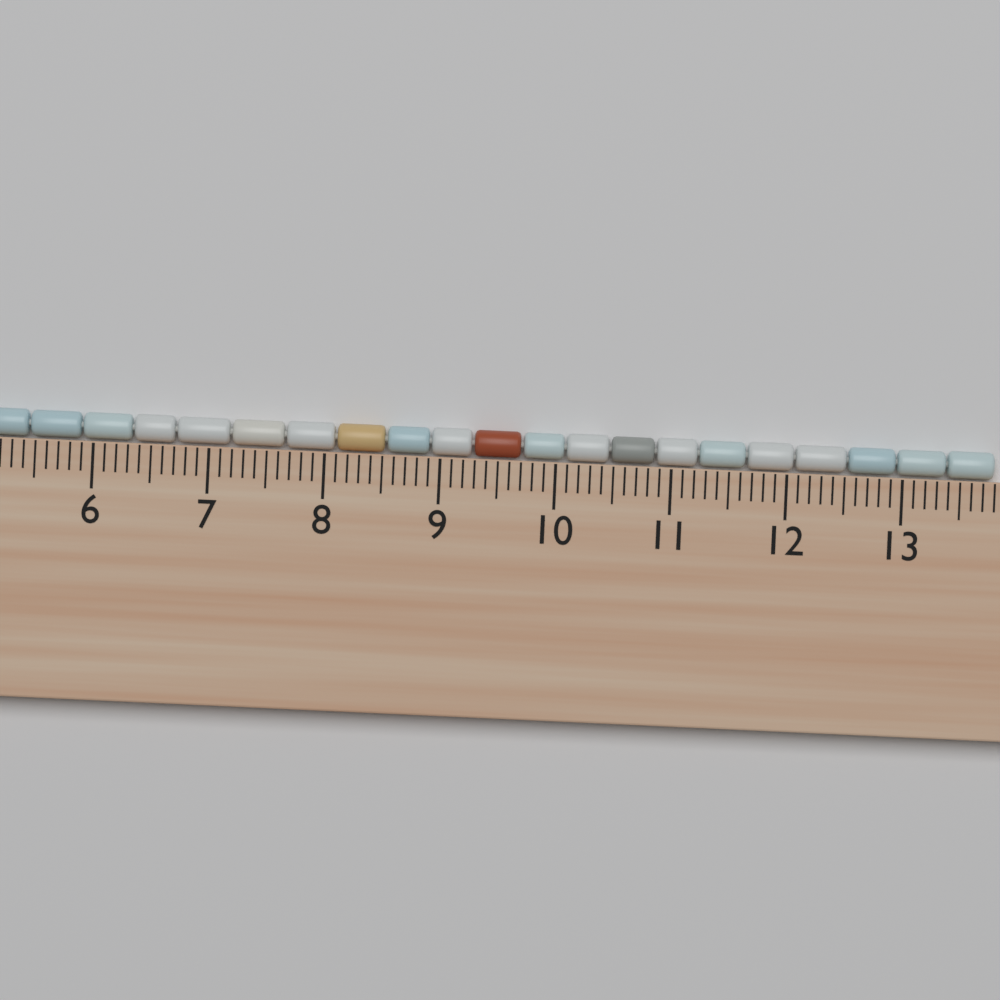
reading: 13.8 cm
